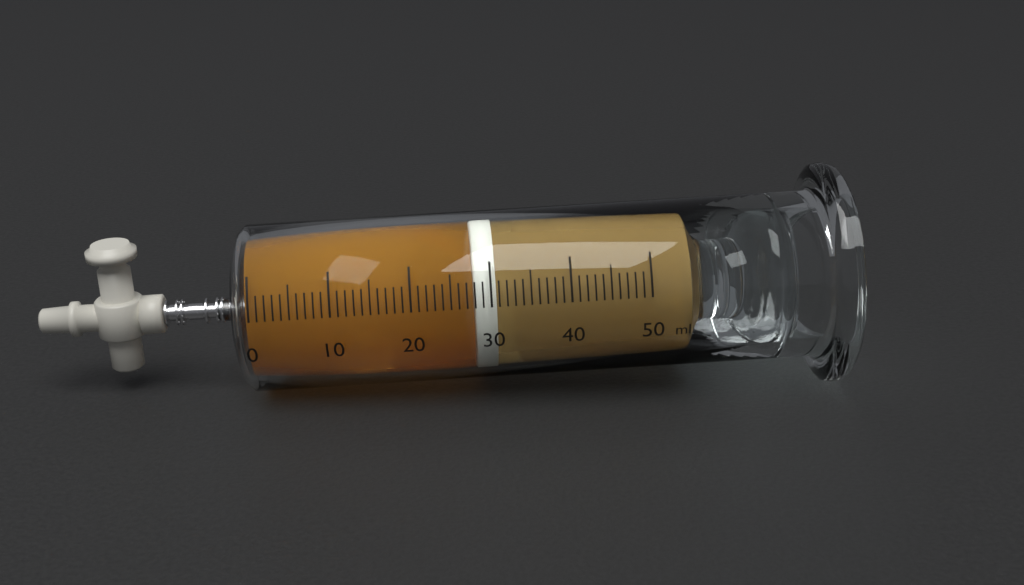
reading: 28 ml
